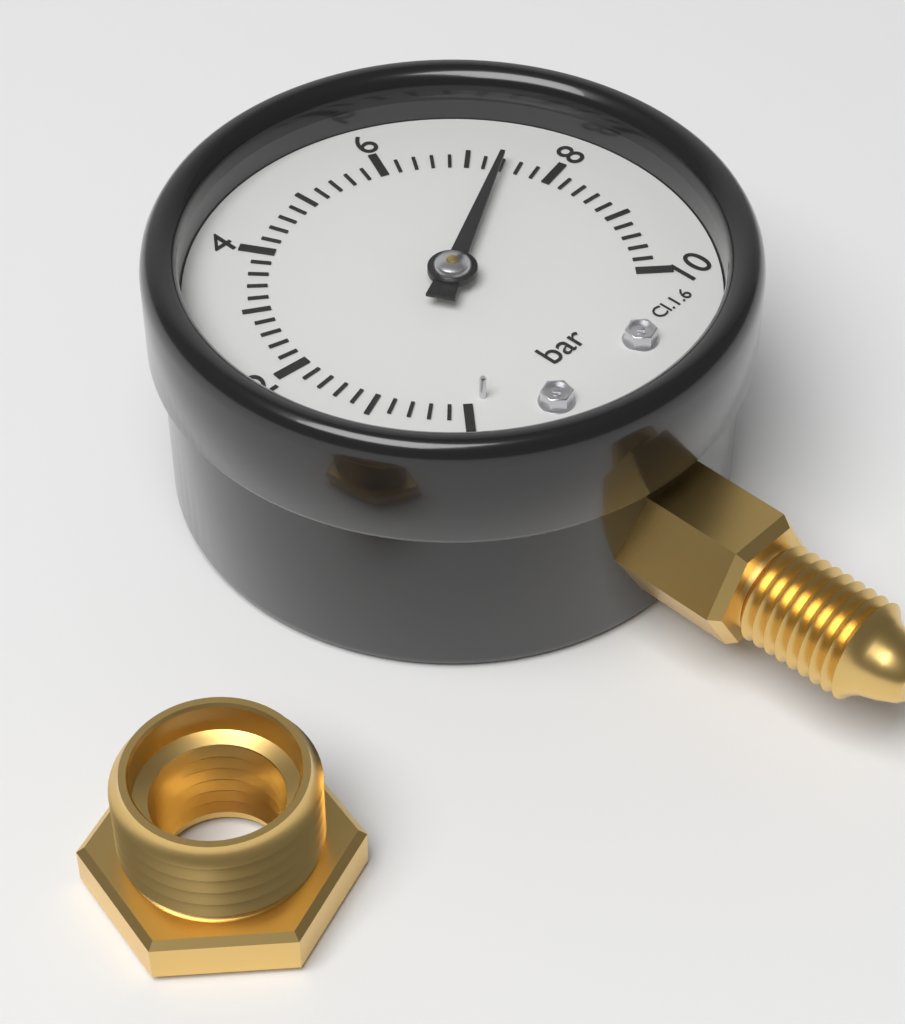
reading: 7.4 bar
